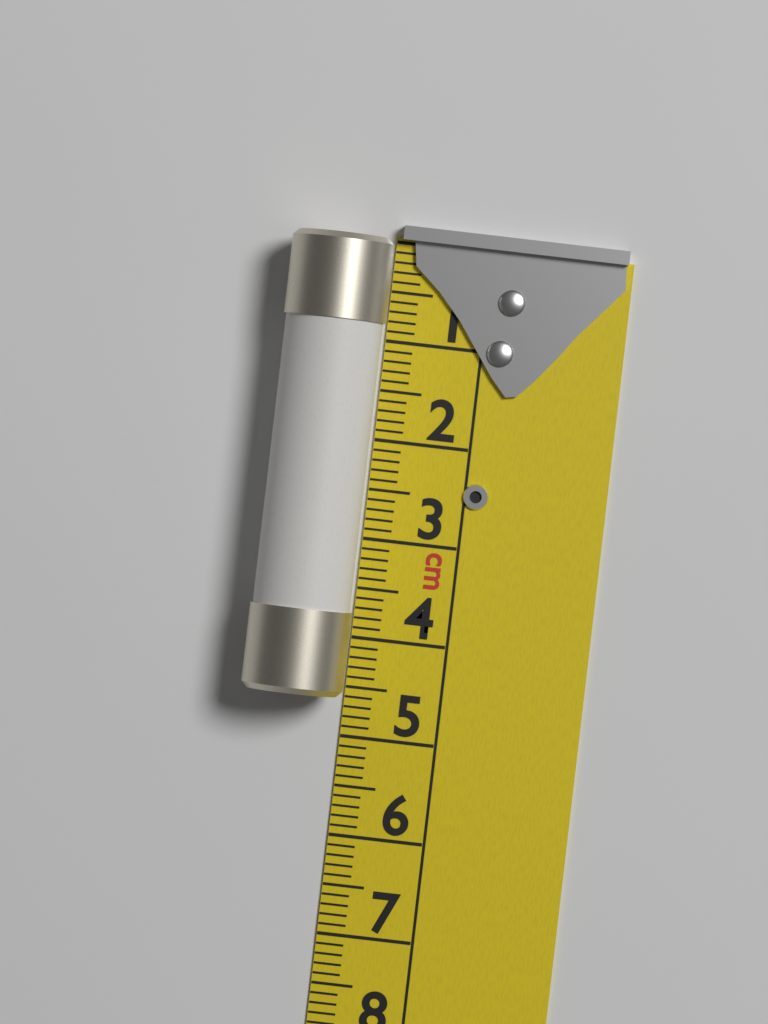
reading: 4.6 cm
